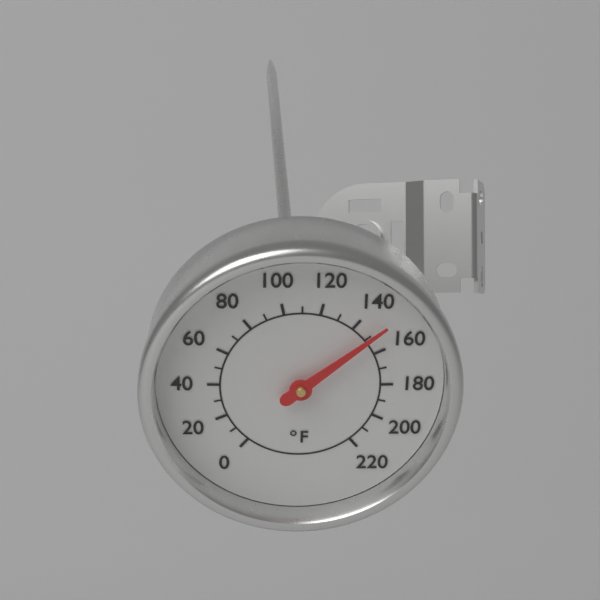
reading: 150 °F
